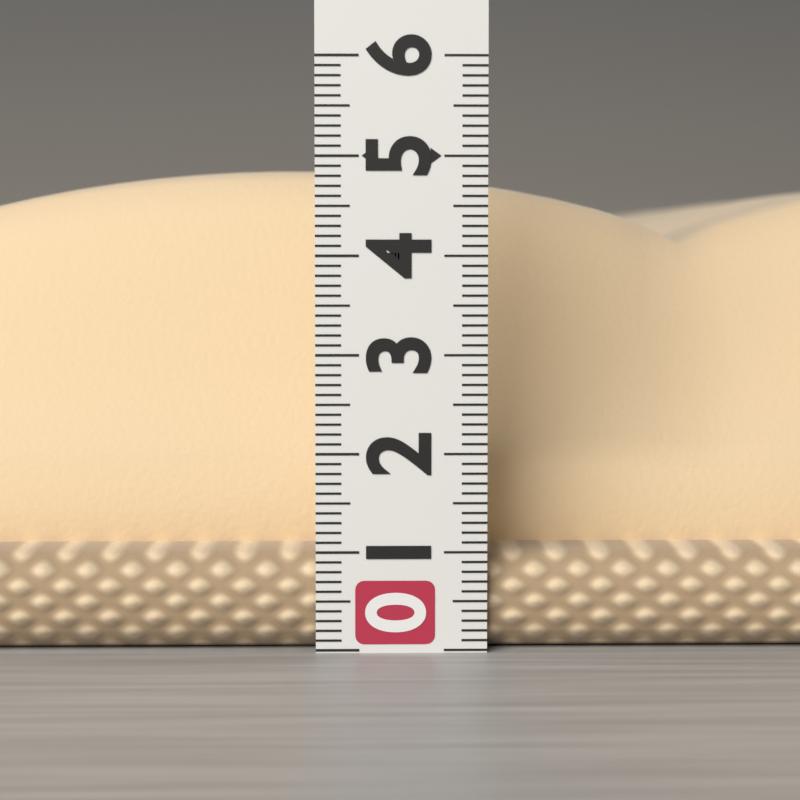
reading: 5.0 (no unit)
